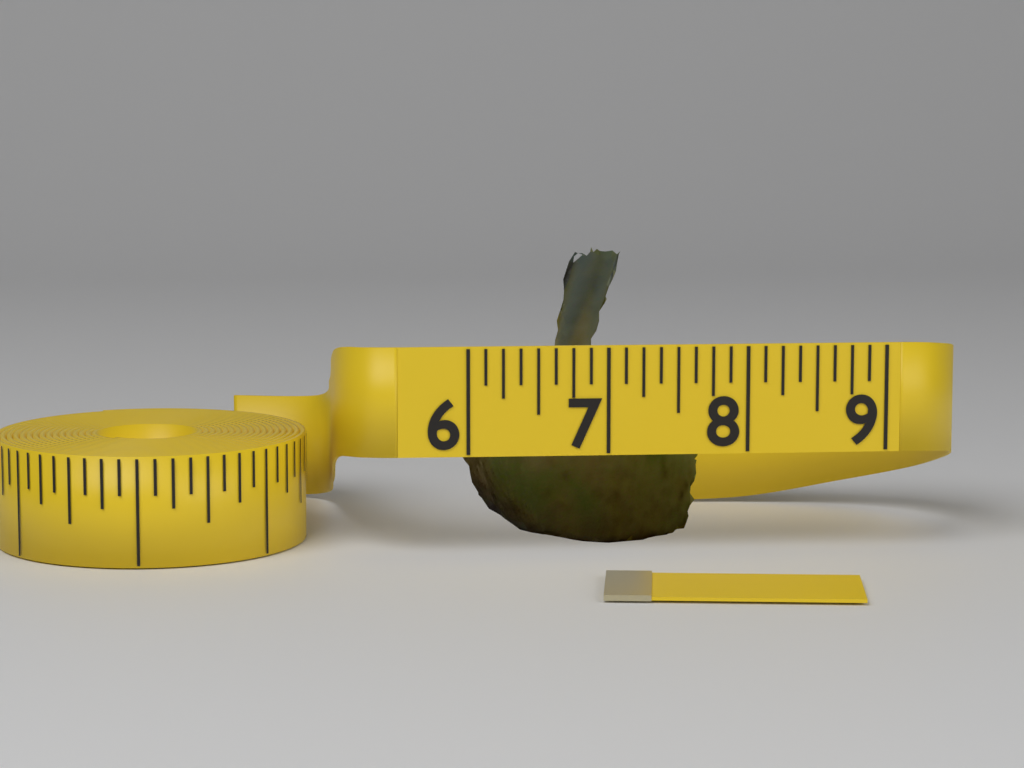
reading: 7.750 (no unit)
